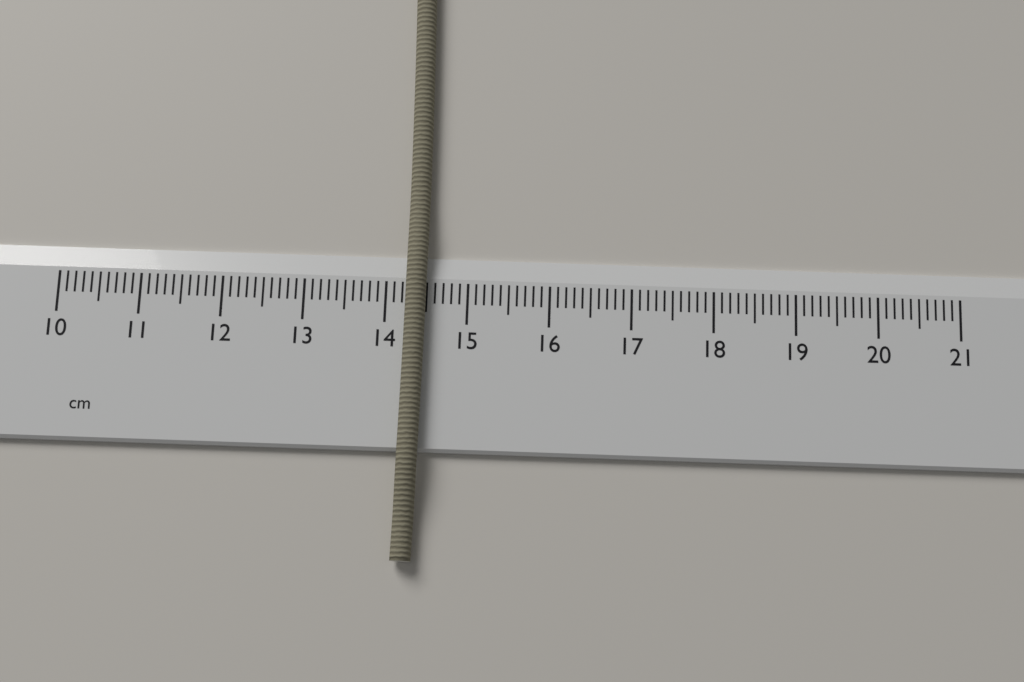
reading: 14.5 cm
